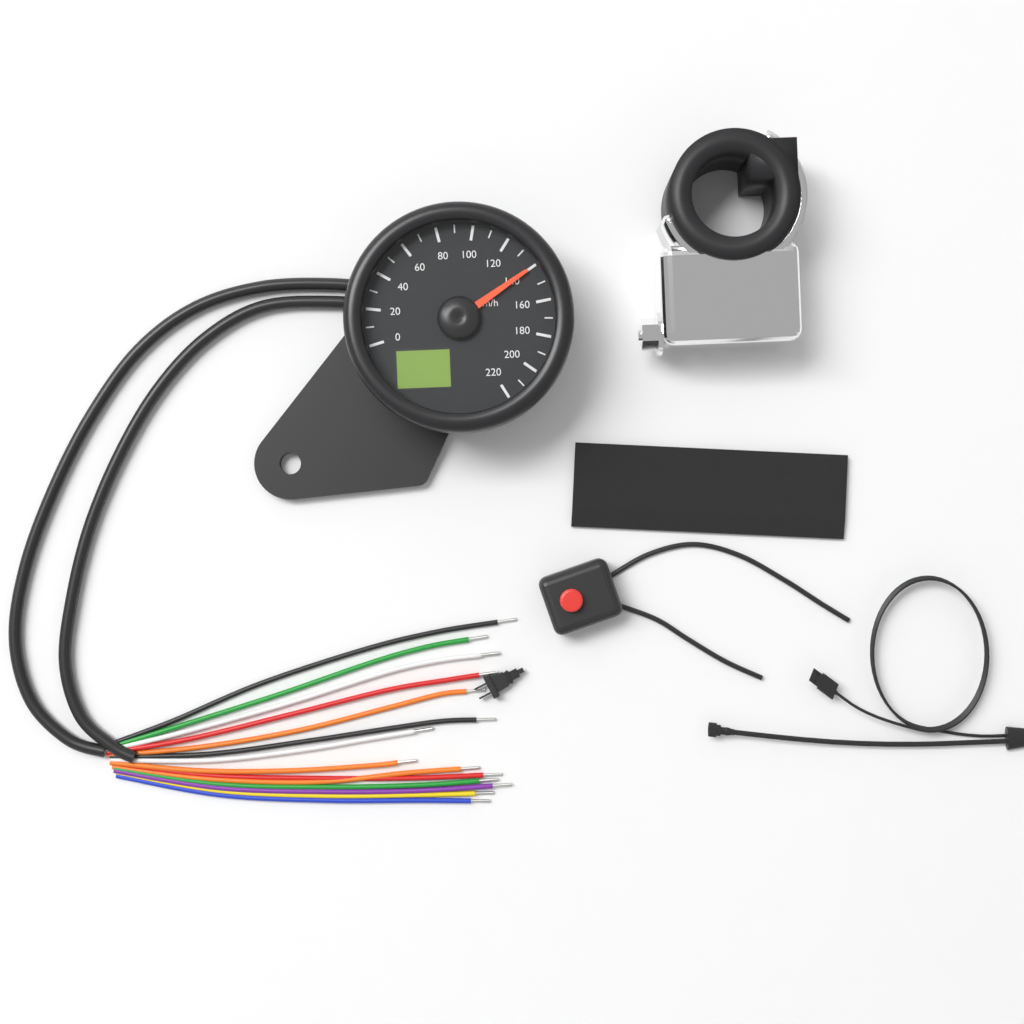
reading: 140 km/h
